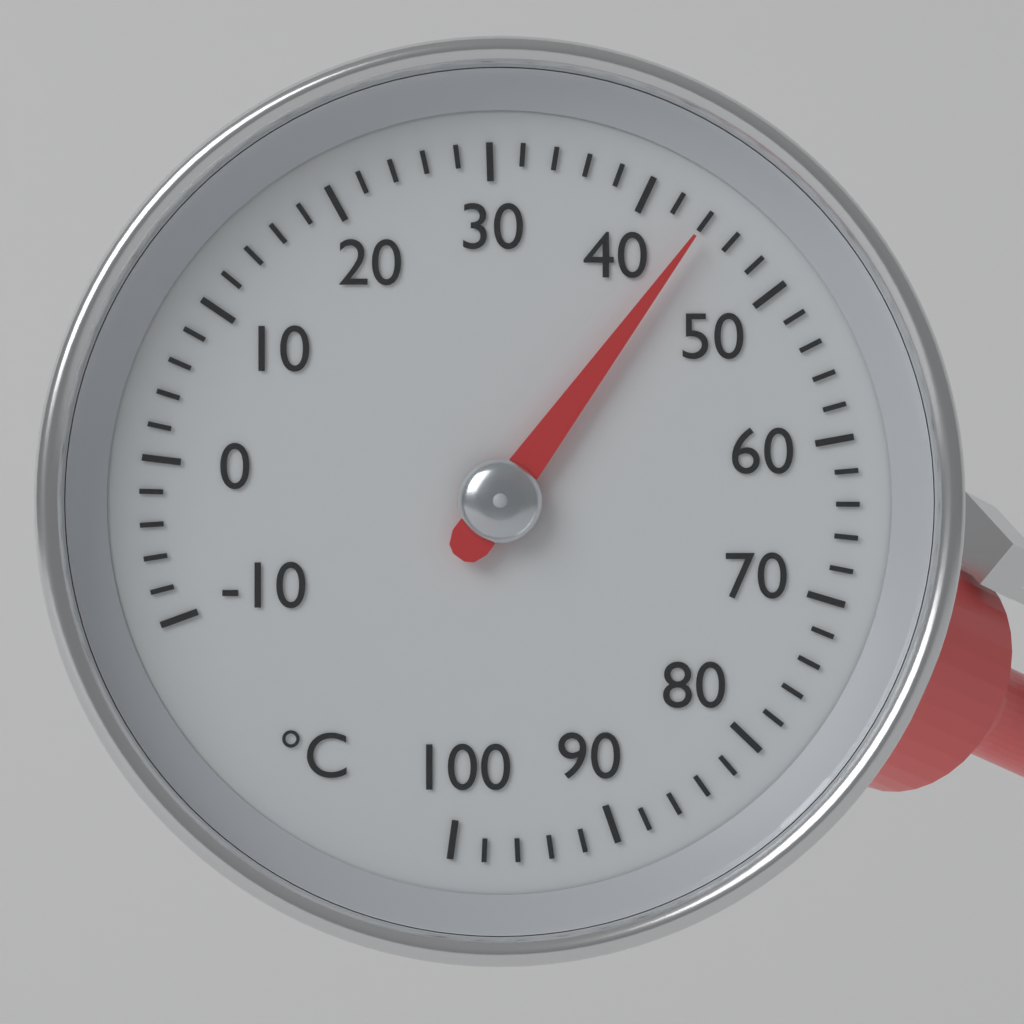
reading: 44 °C
